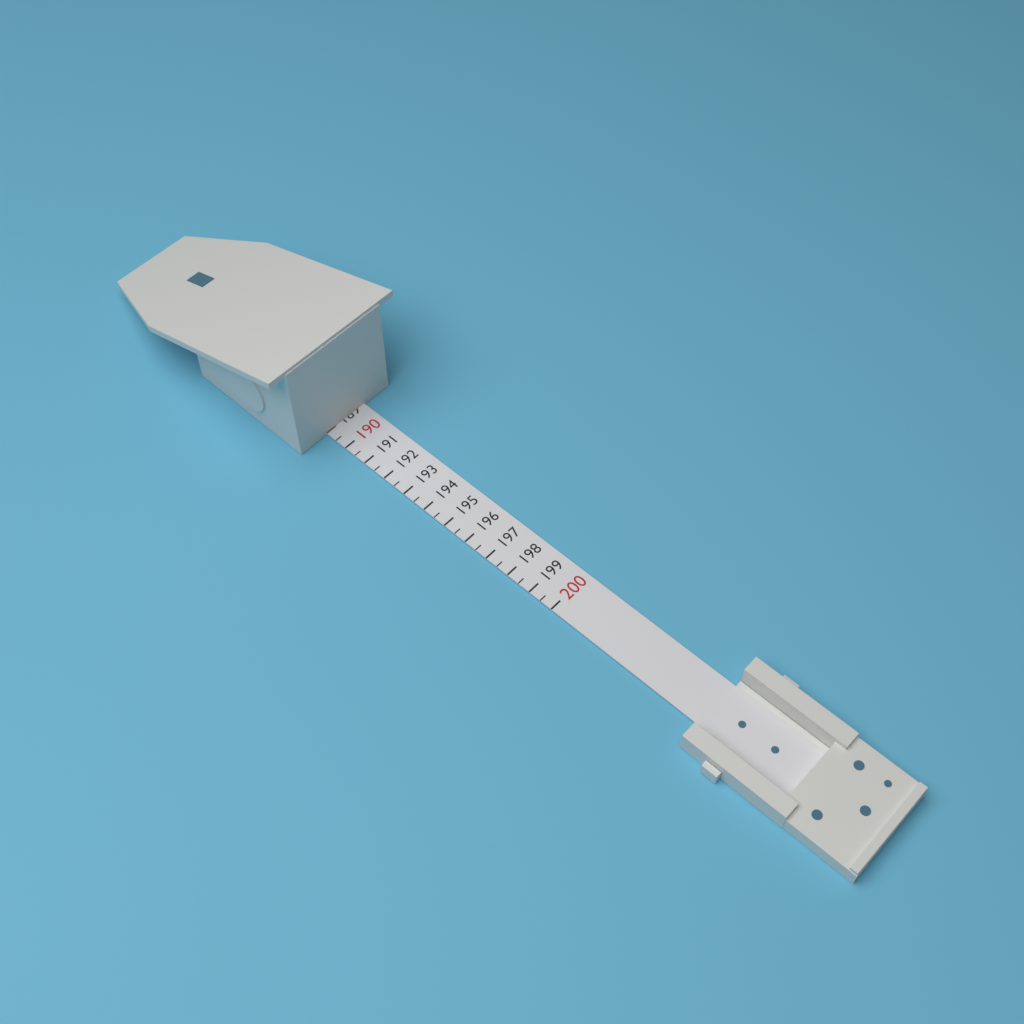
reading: 189.0 (no unit)
